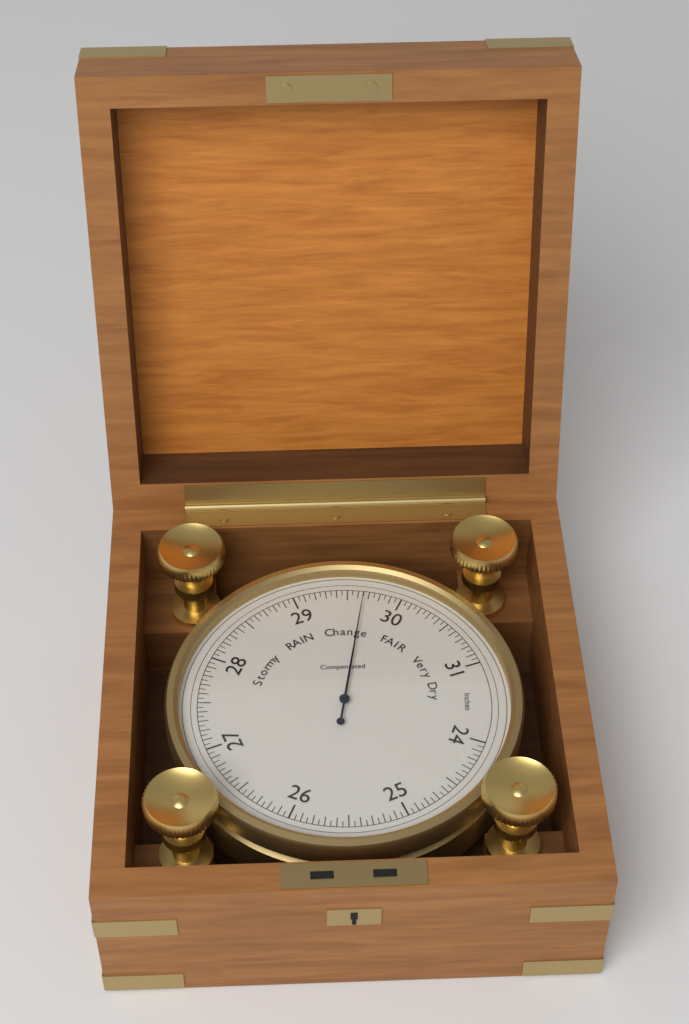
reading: 29.65 inHg
